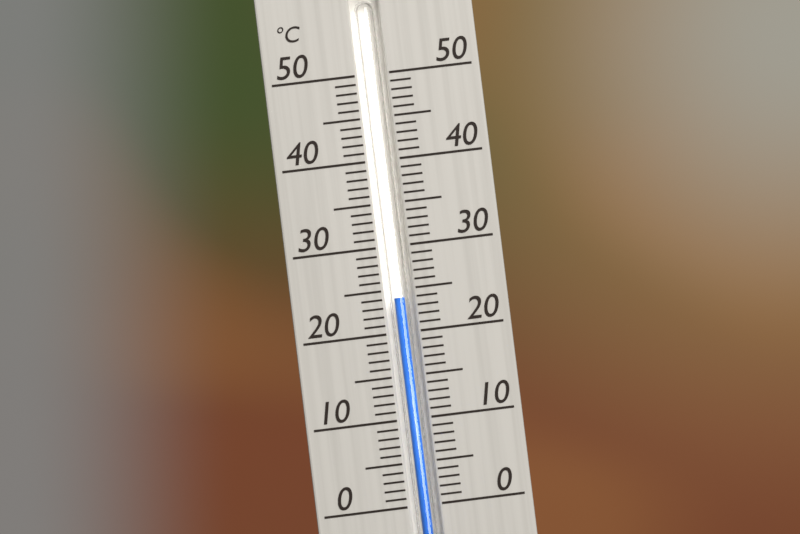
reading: 24 °C
